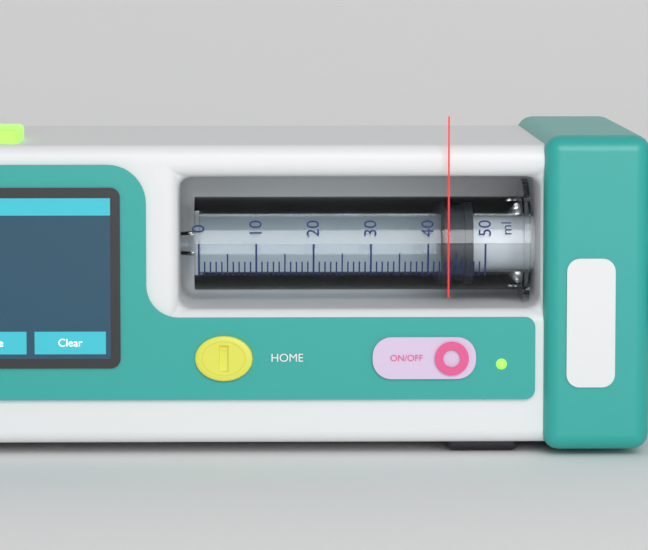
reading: 43 ml
